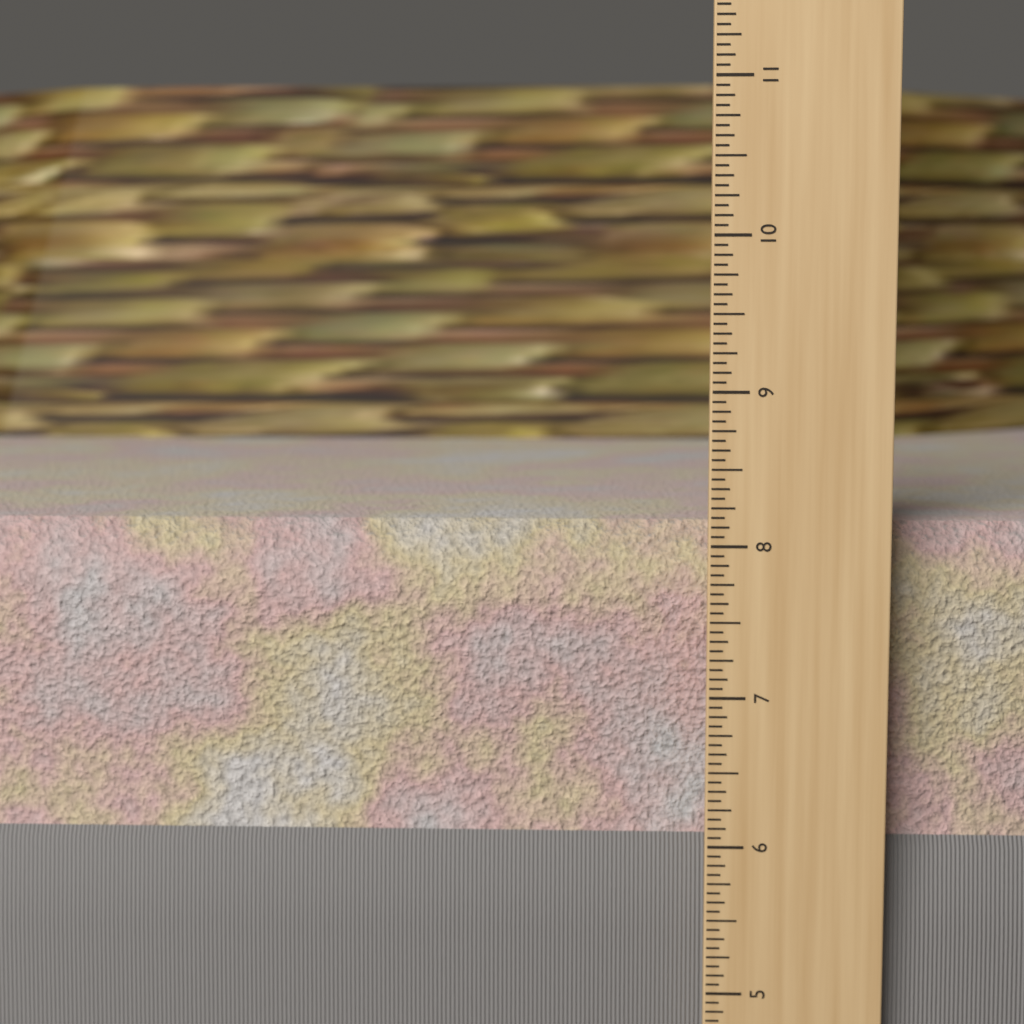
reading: 8.1250 in
